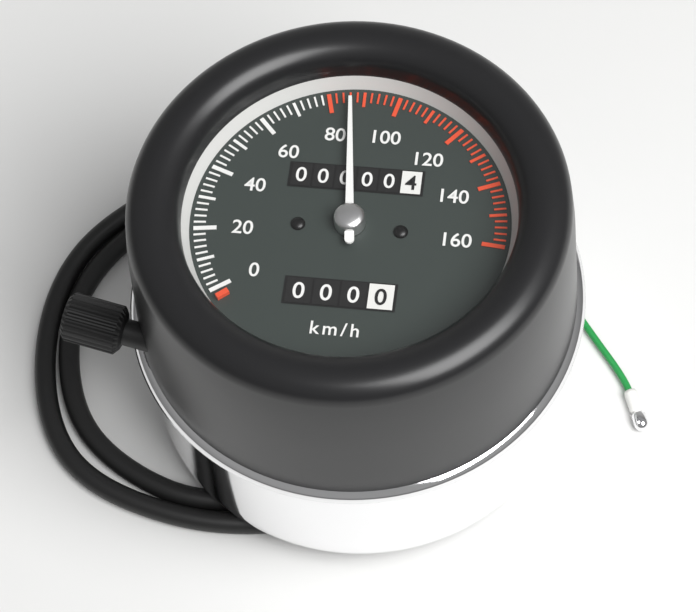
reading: 86 km/h
